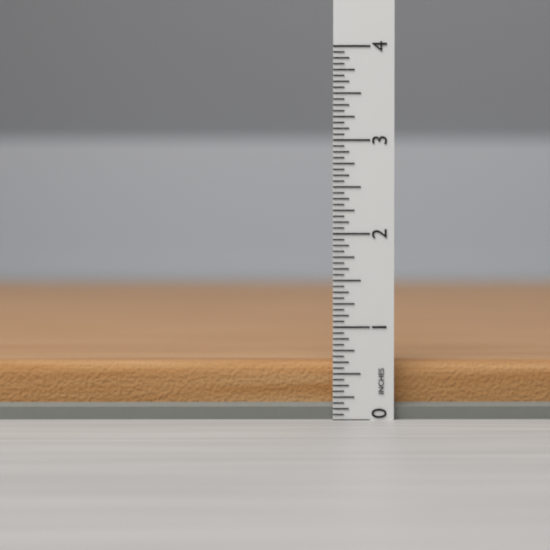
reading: 0.6250 in
